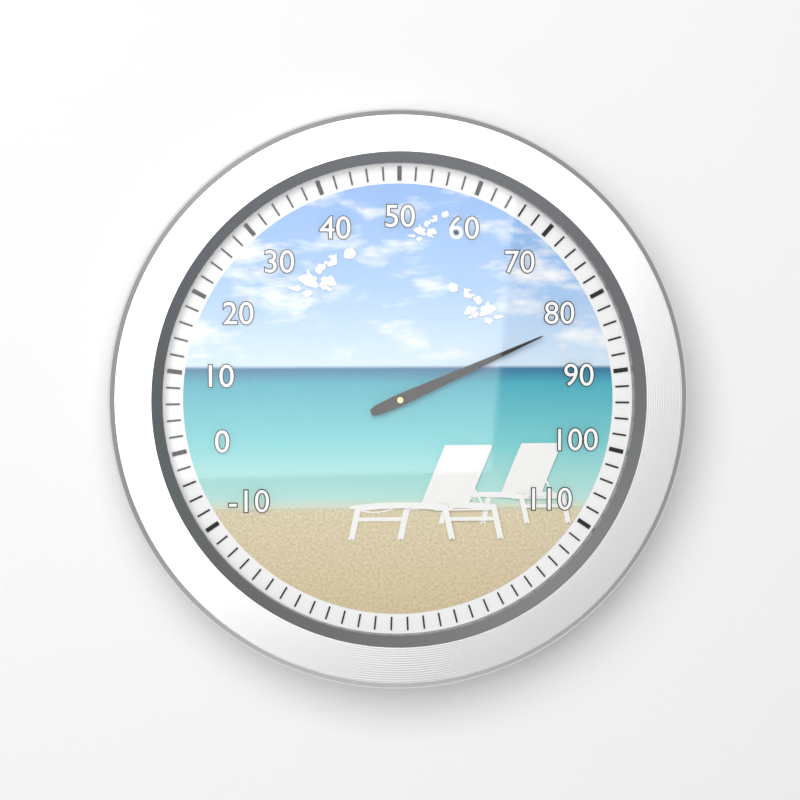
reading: 82 (no unit)
